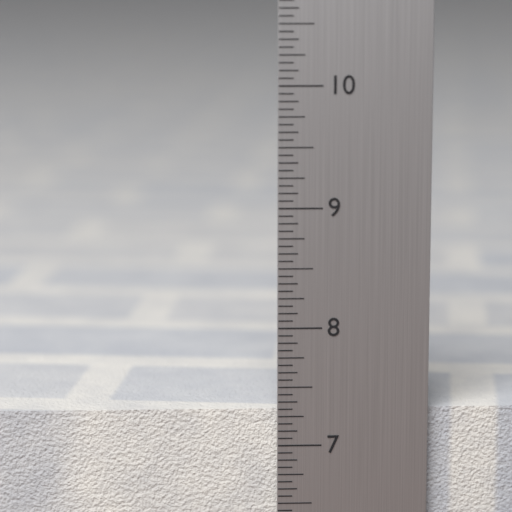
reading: 7.3125 in
